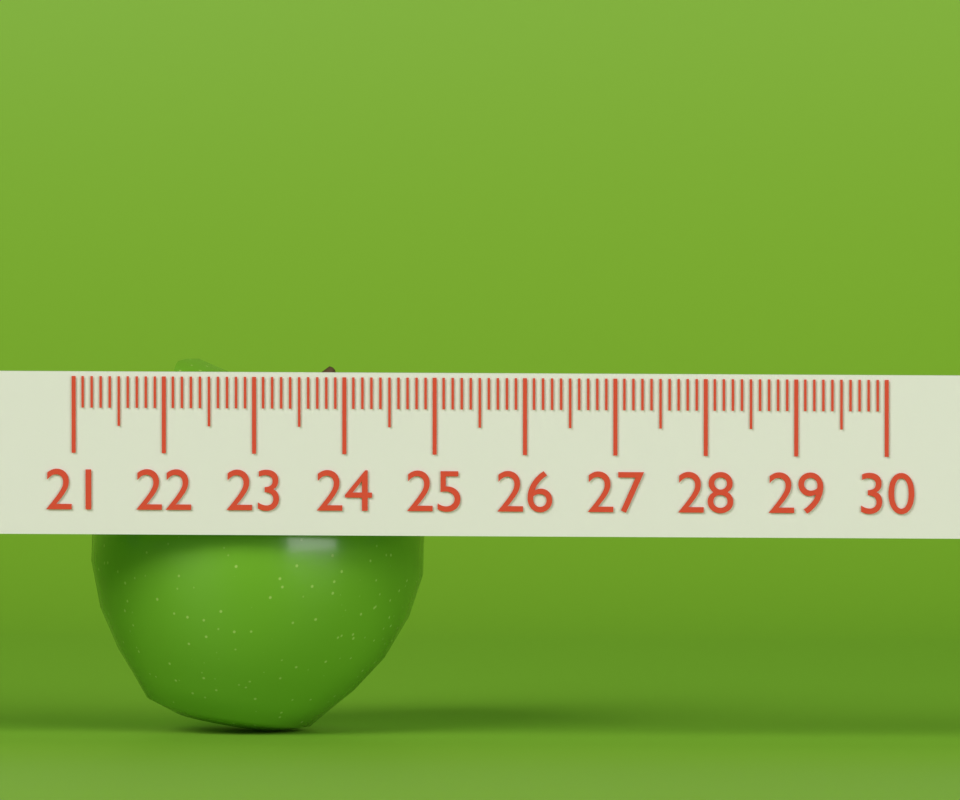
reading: 24.7 (no unit)
